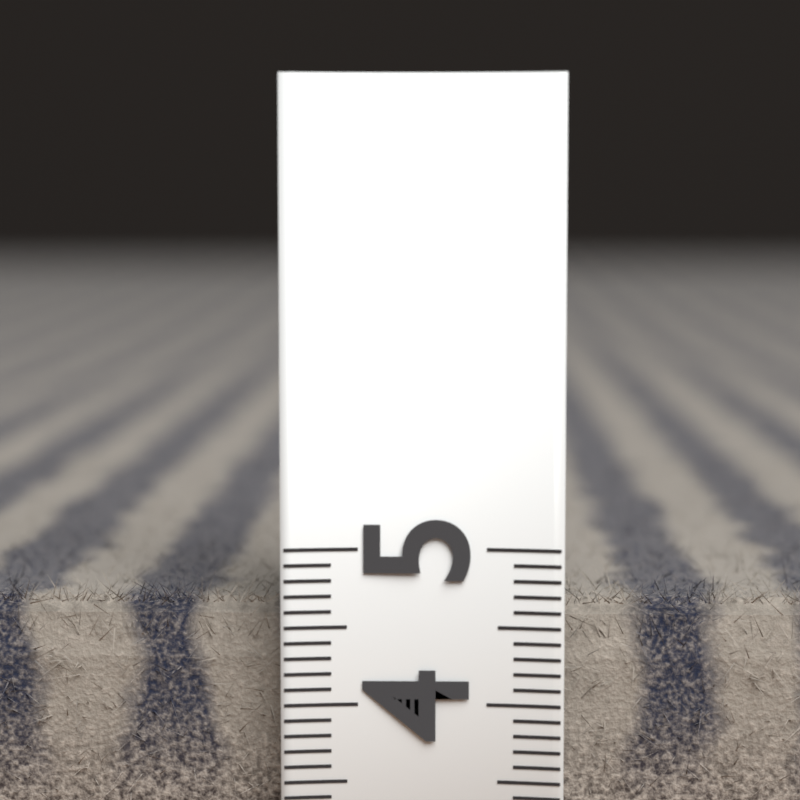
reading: 4.8 (no unit)
